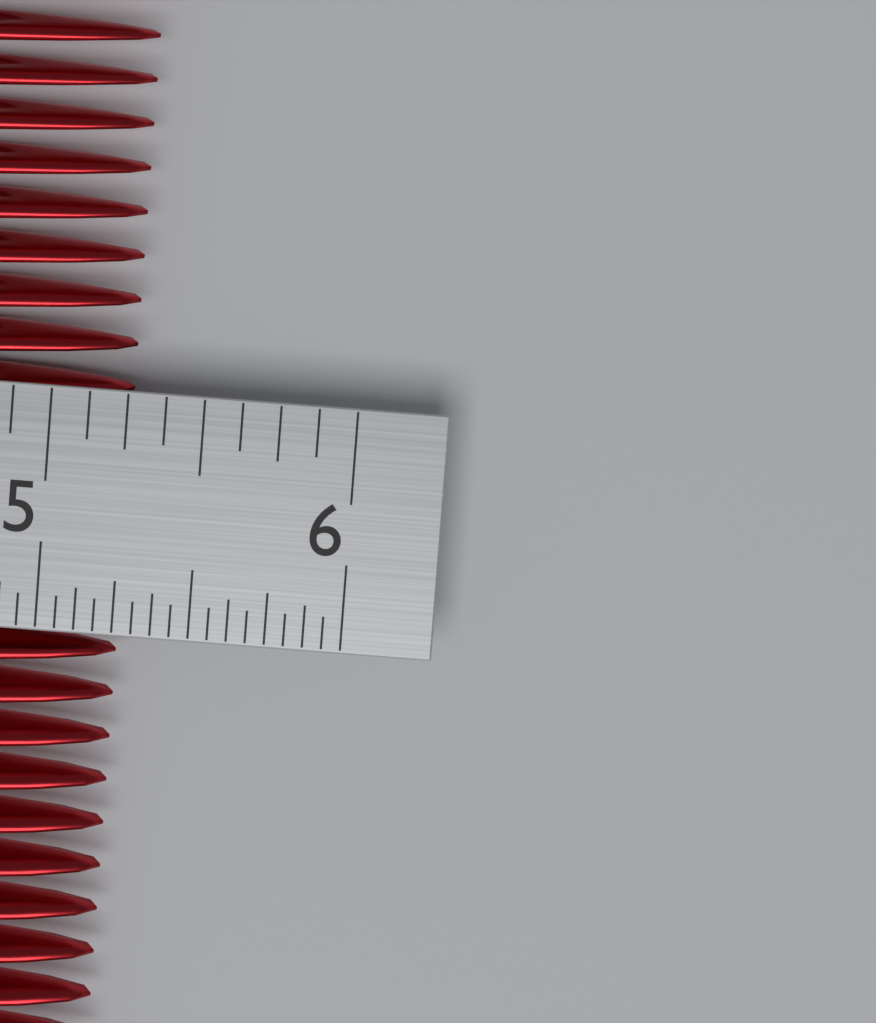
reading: 5.2500 in
